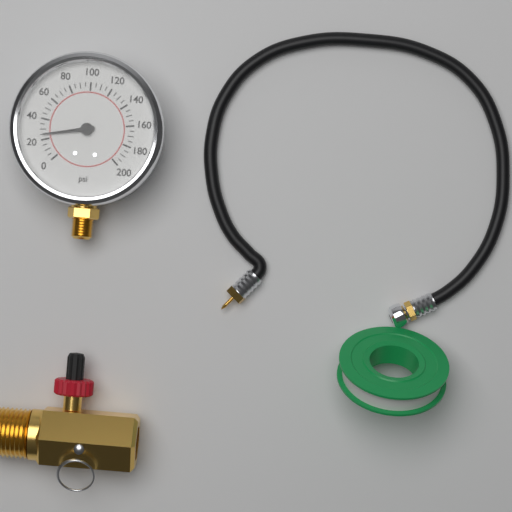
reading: 25 psi
